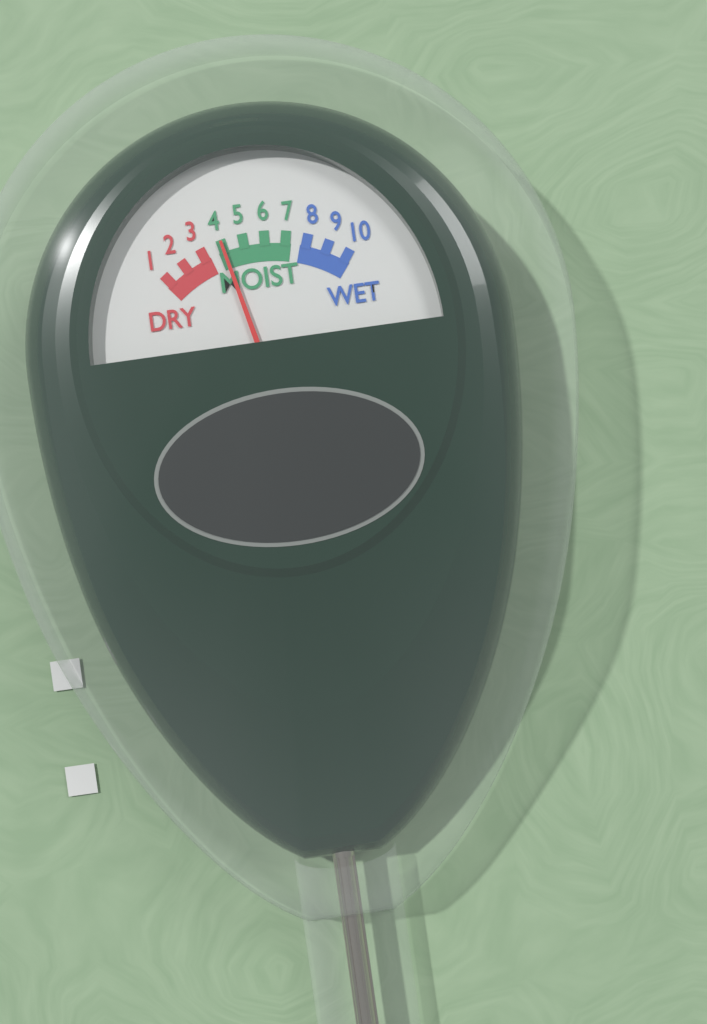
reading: 4 (no unit)
